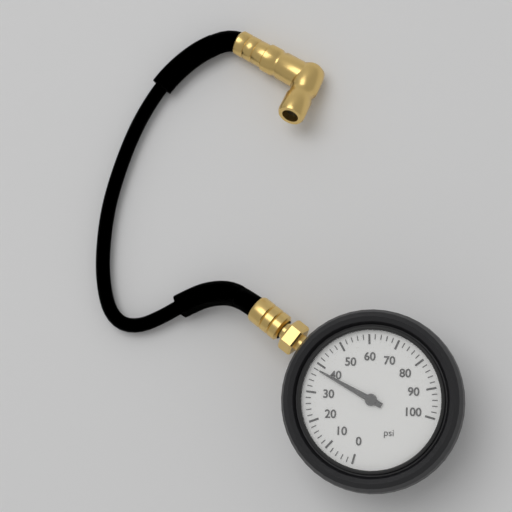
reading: 38 psi
